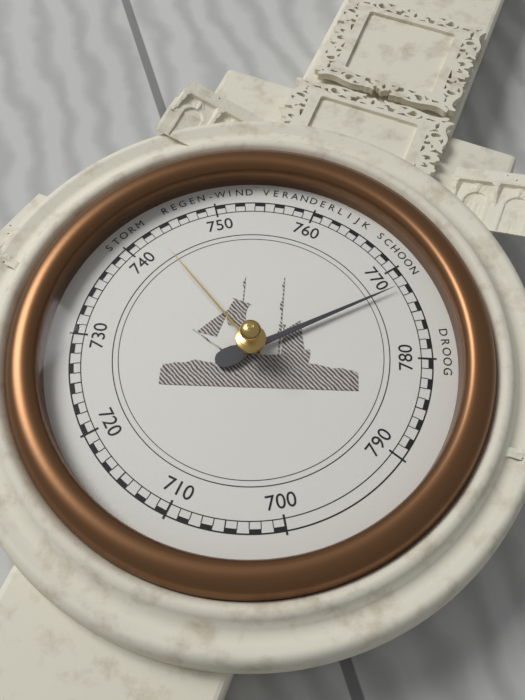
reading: 772 mmHg
